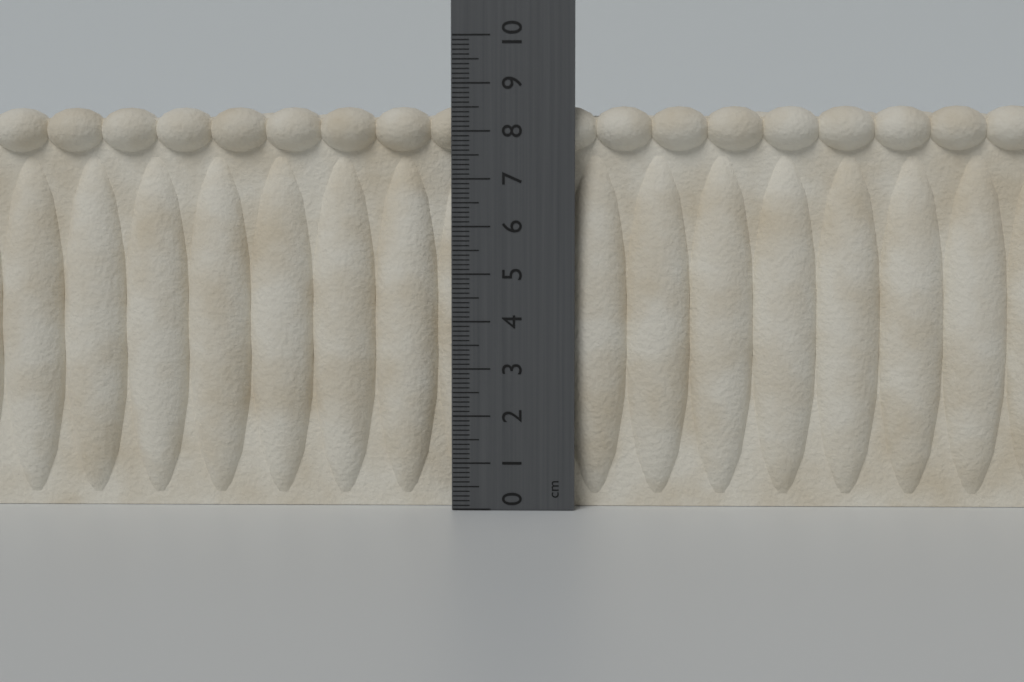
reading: 8.6 cm
